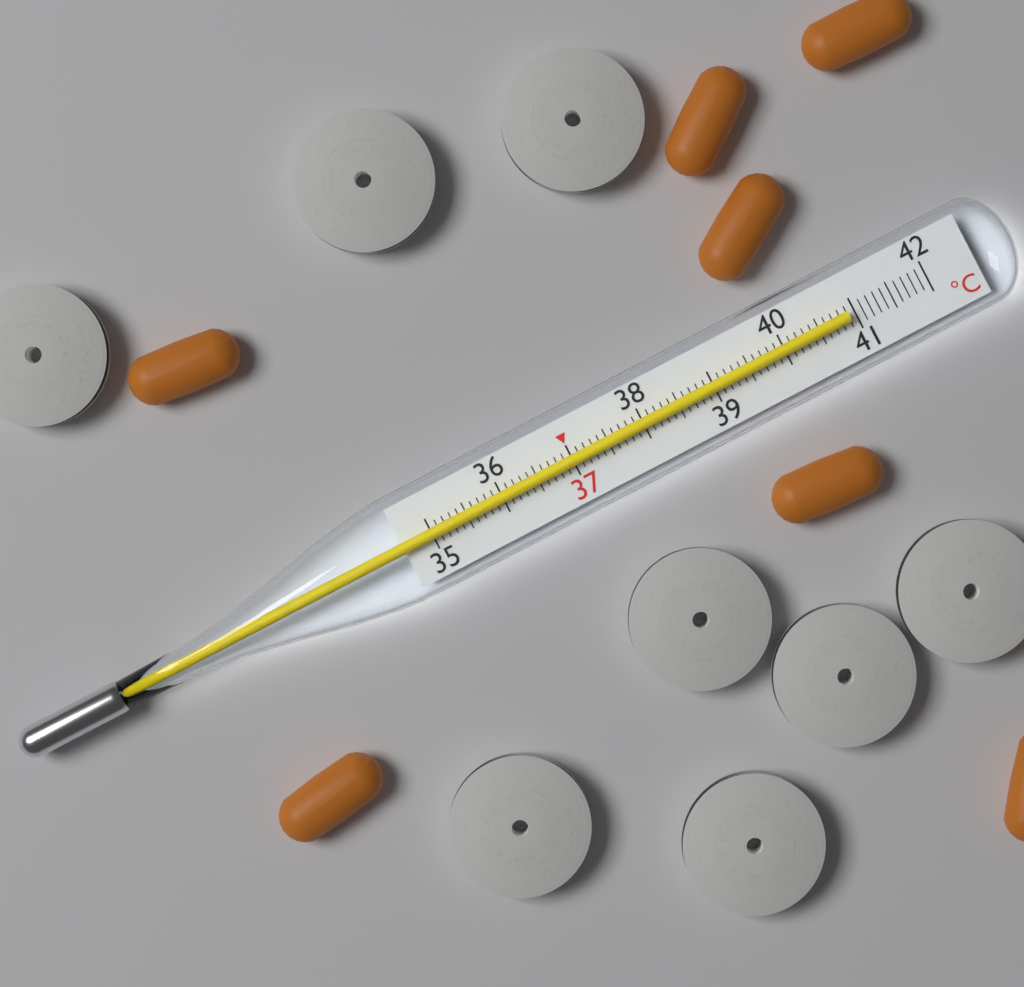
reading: 40.9 °C
